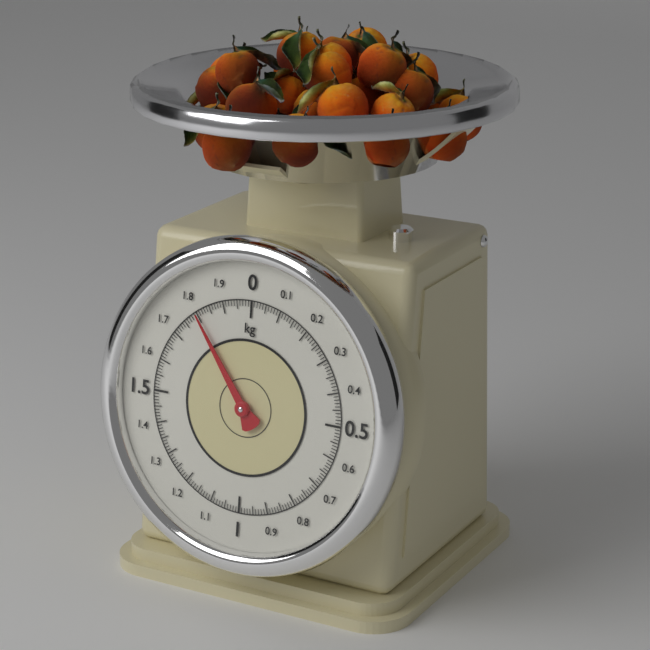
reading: 1.80 kg
